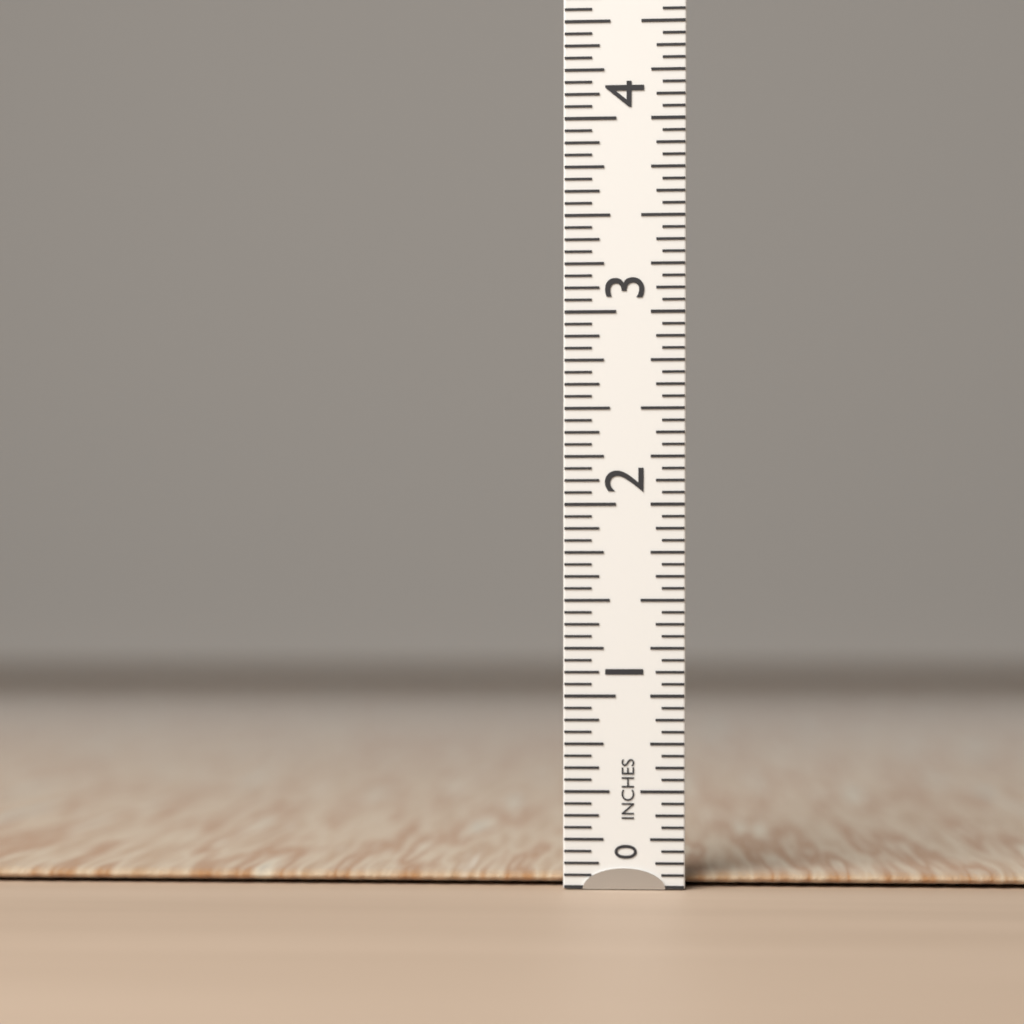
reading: 0.0625 in
